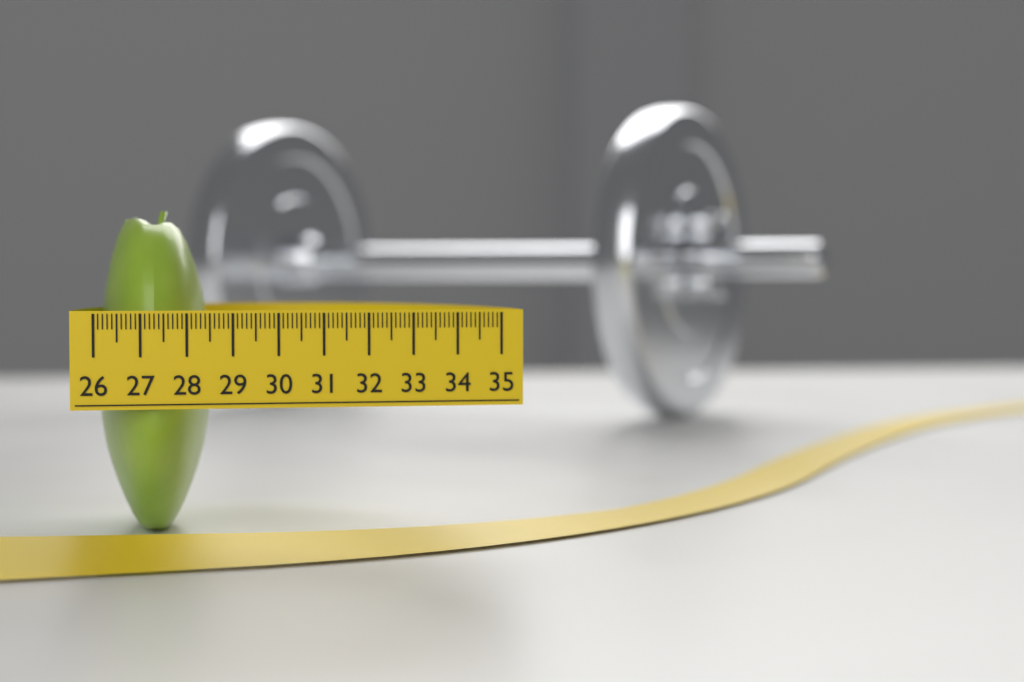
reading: 28.6 (no unit)
